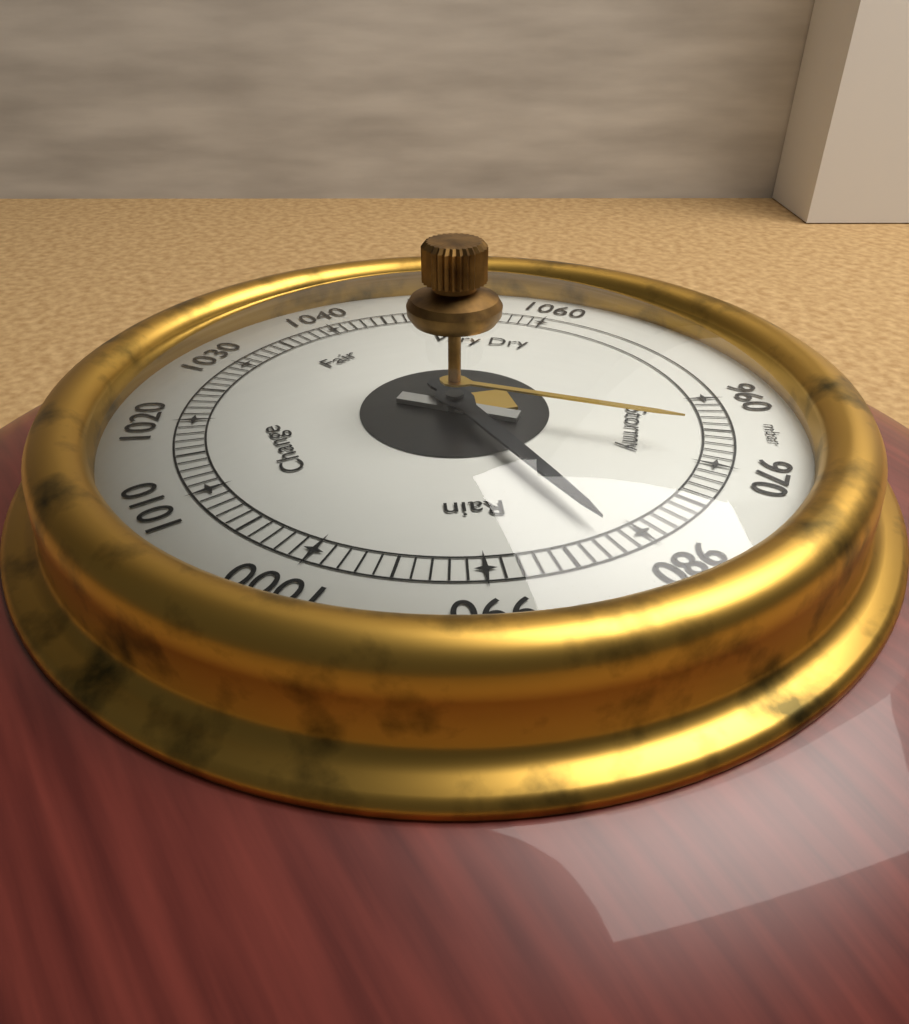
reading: 982 mbar
